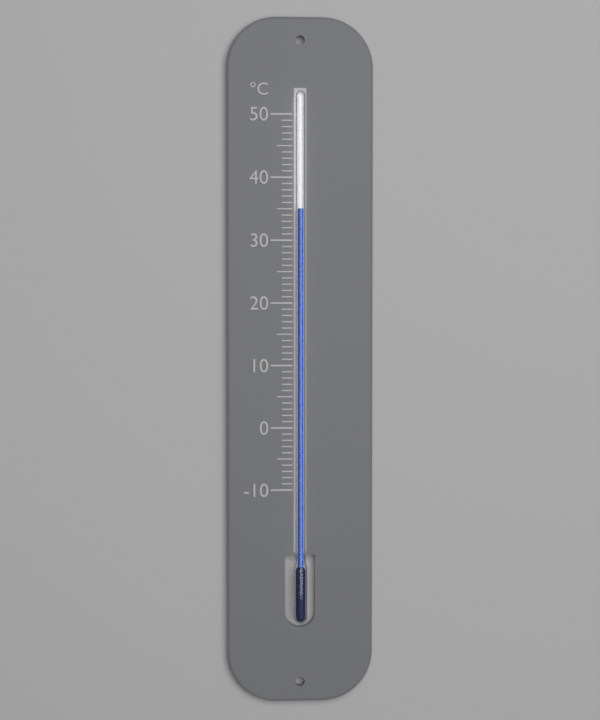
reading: 35 °C
